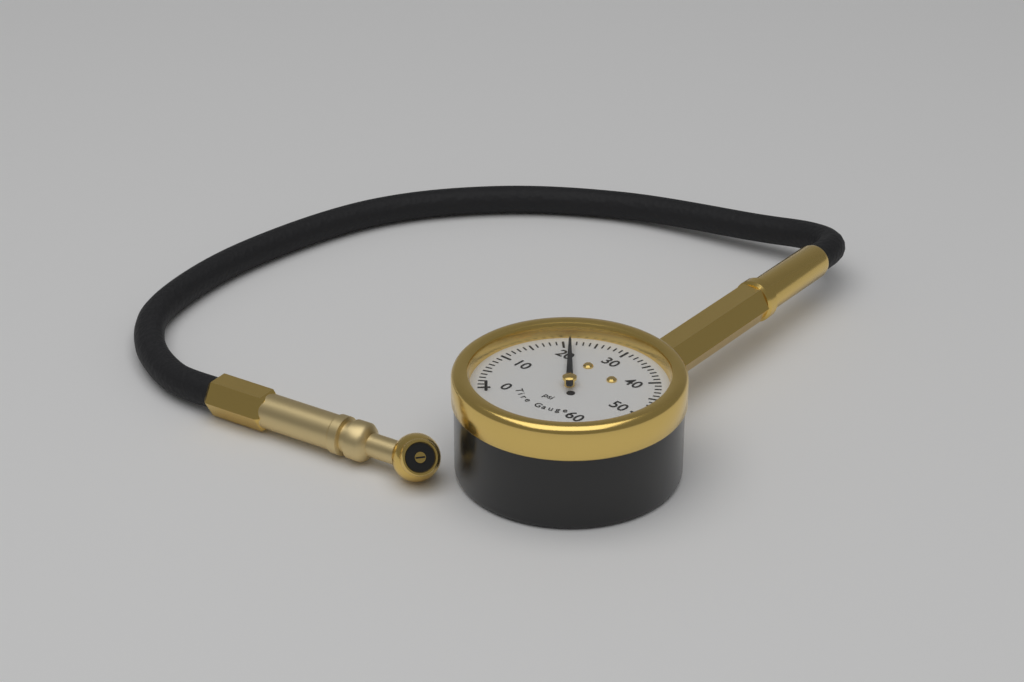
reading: 21 psi
